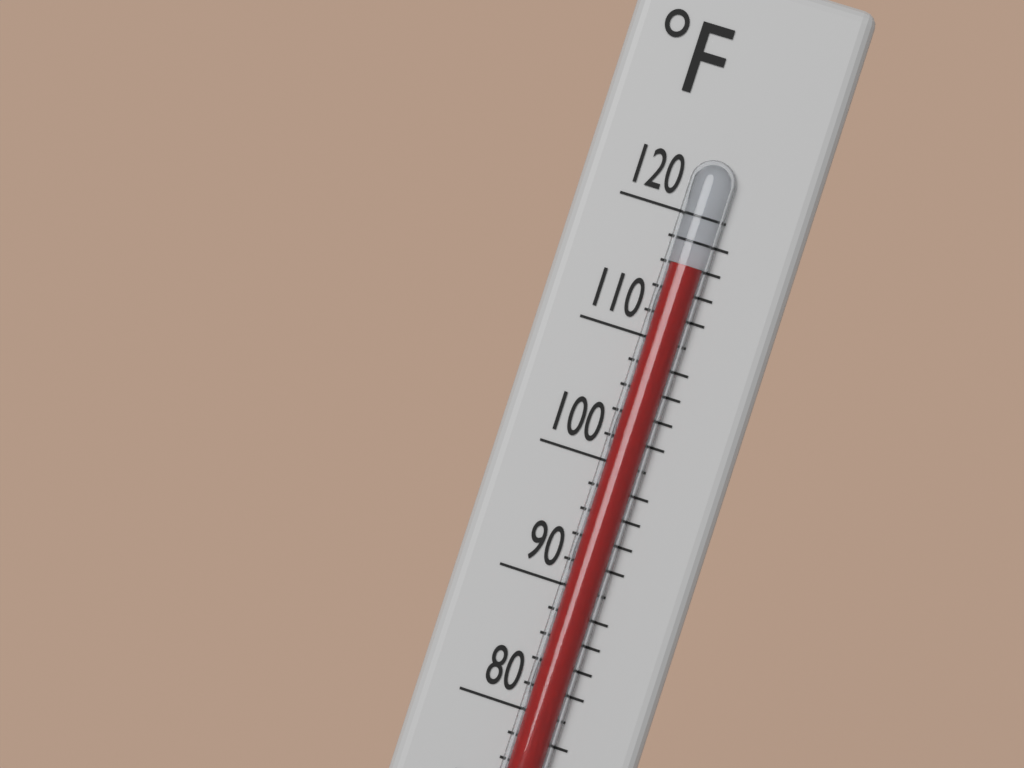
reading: 116 °F
